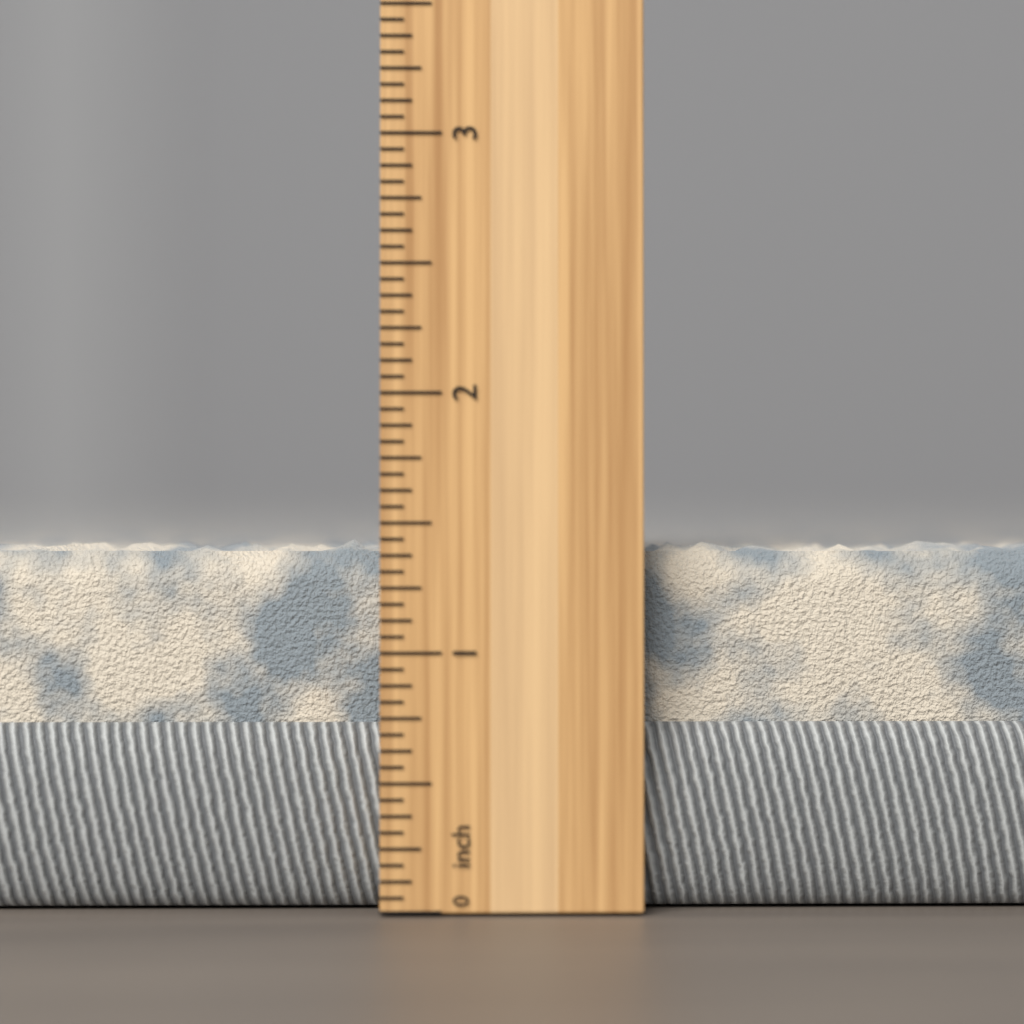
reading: 1.4375 inch
